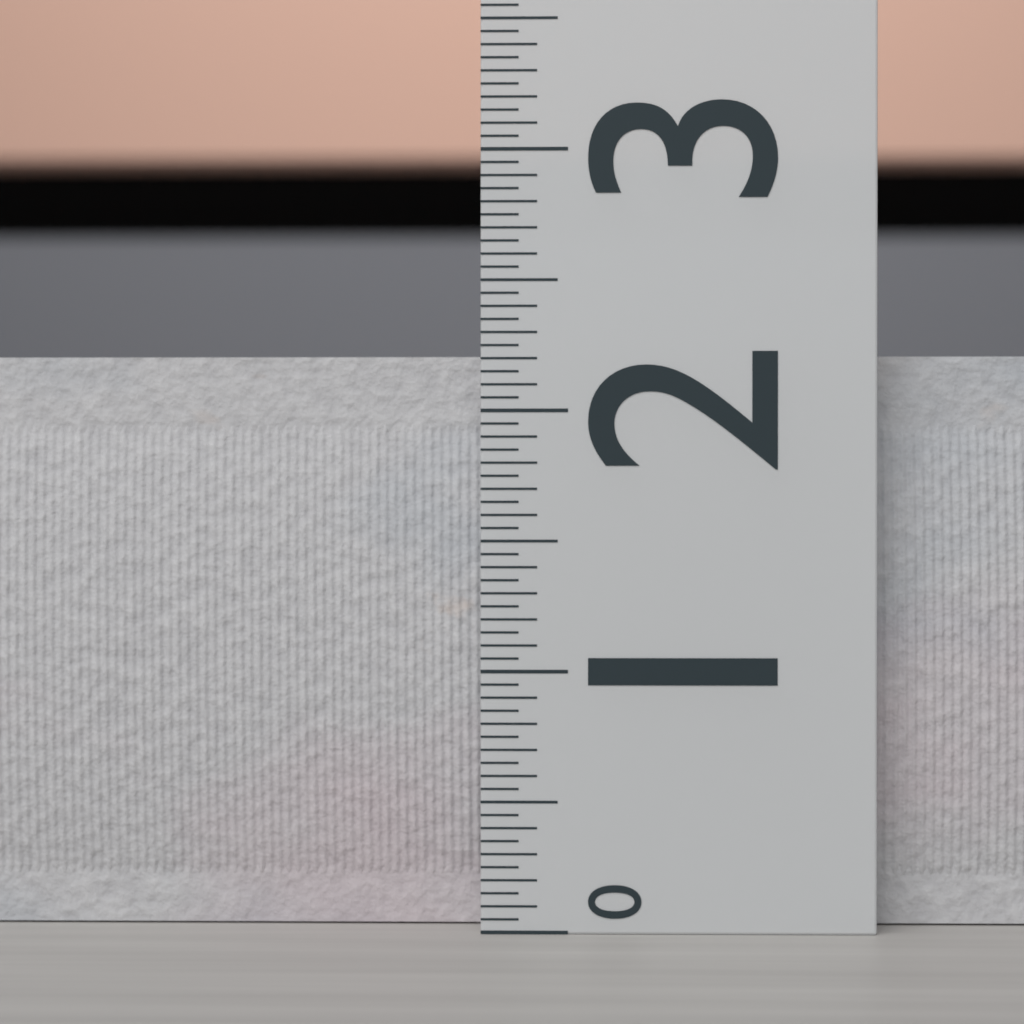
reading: 2.25 (no unit)
